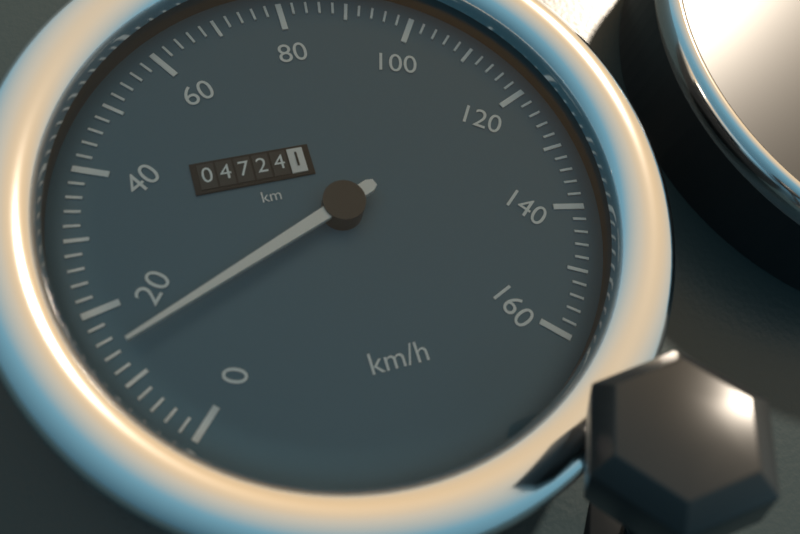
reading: 14 km/h
